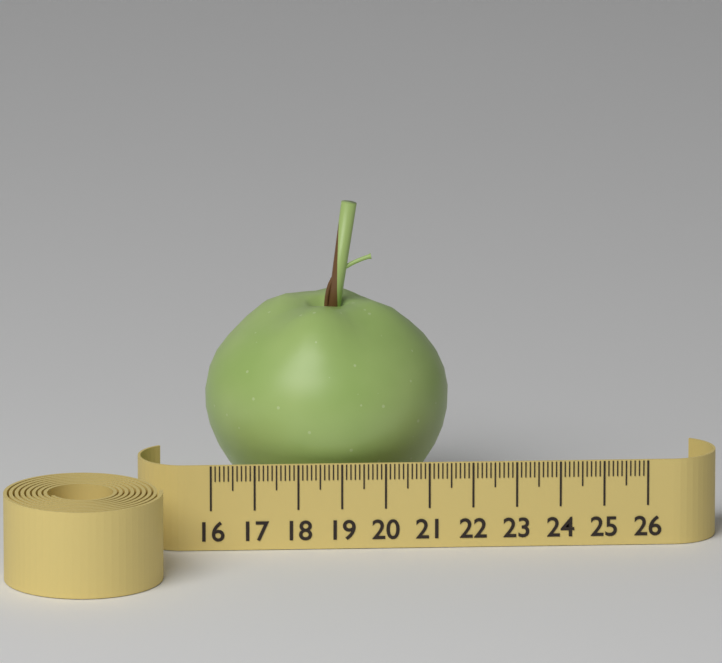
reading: 21.6 (no unit)
